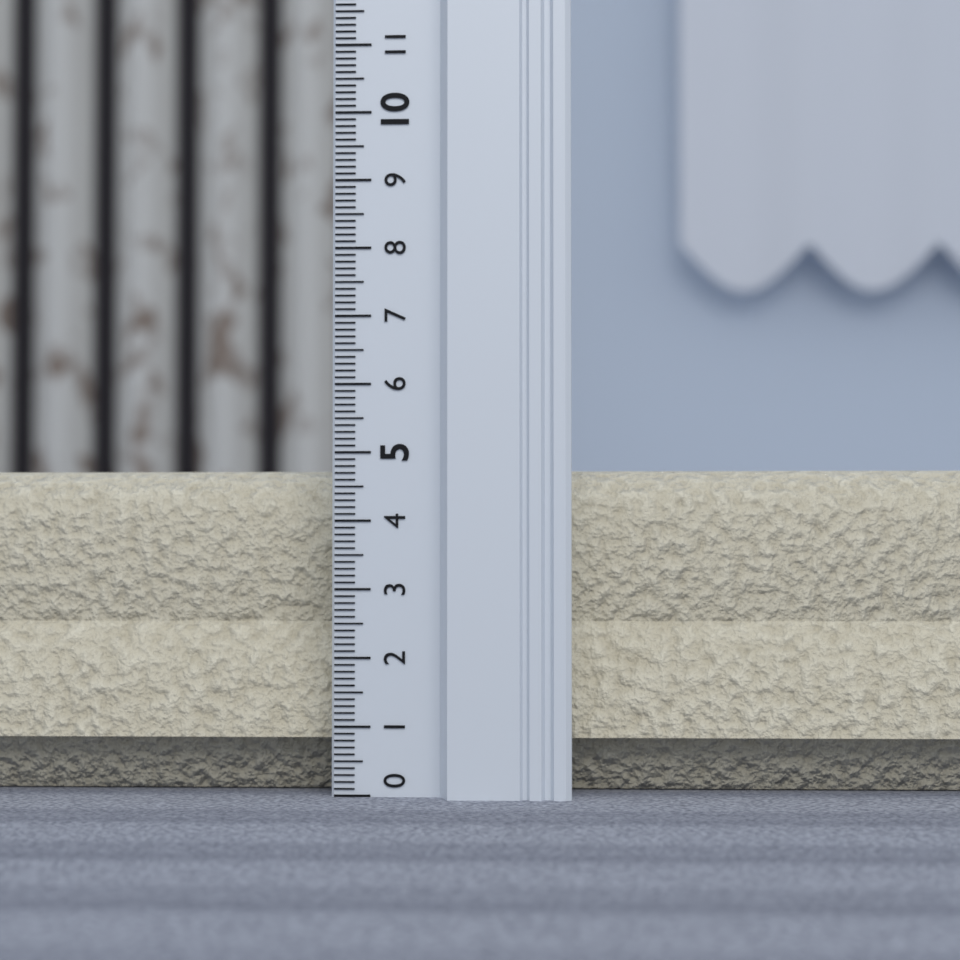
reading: 4.8 (no unit)
